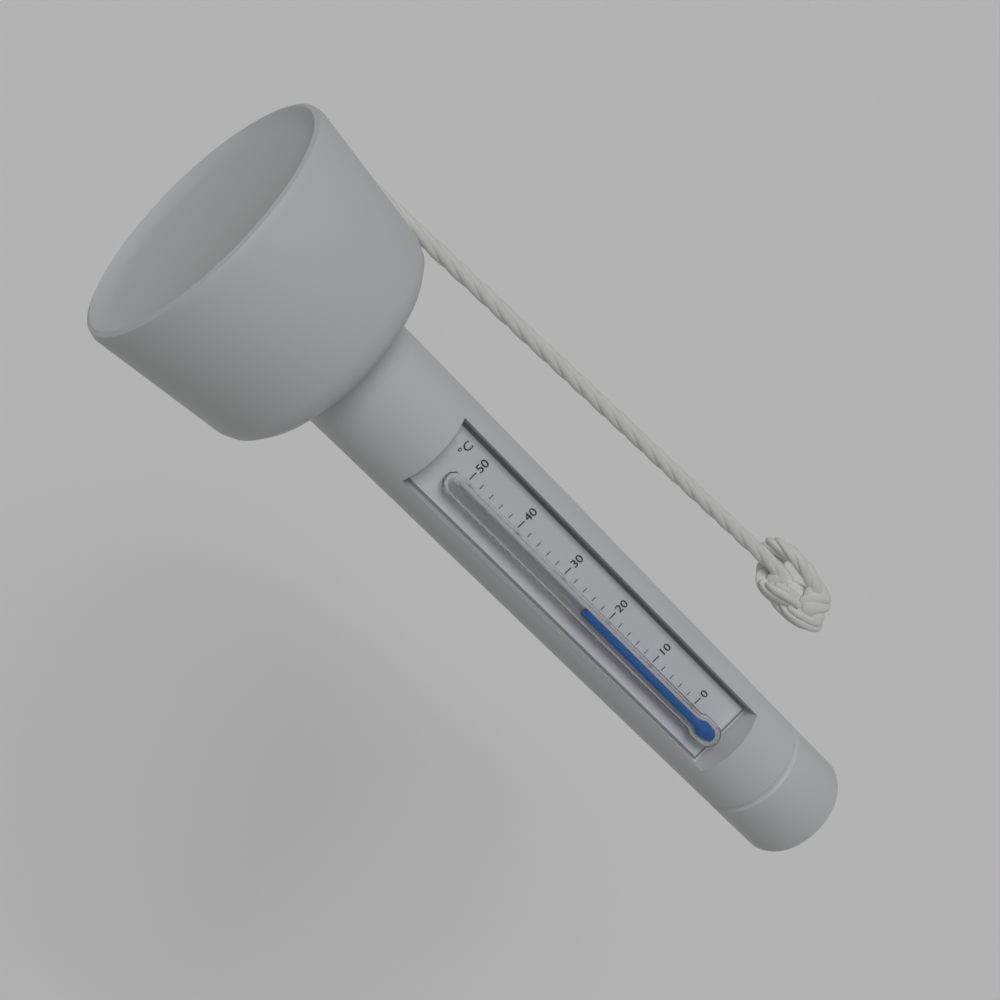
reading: 25 °C
